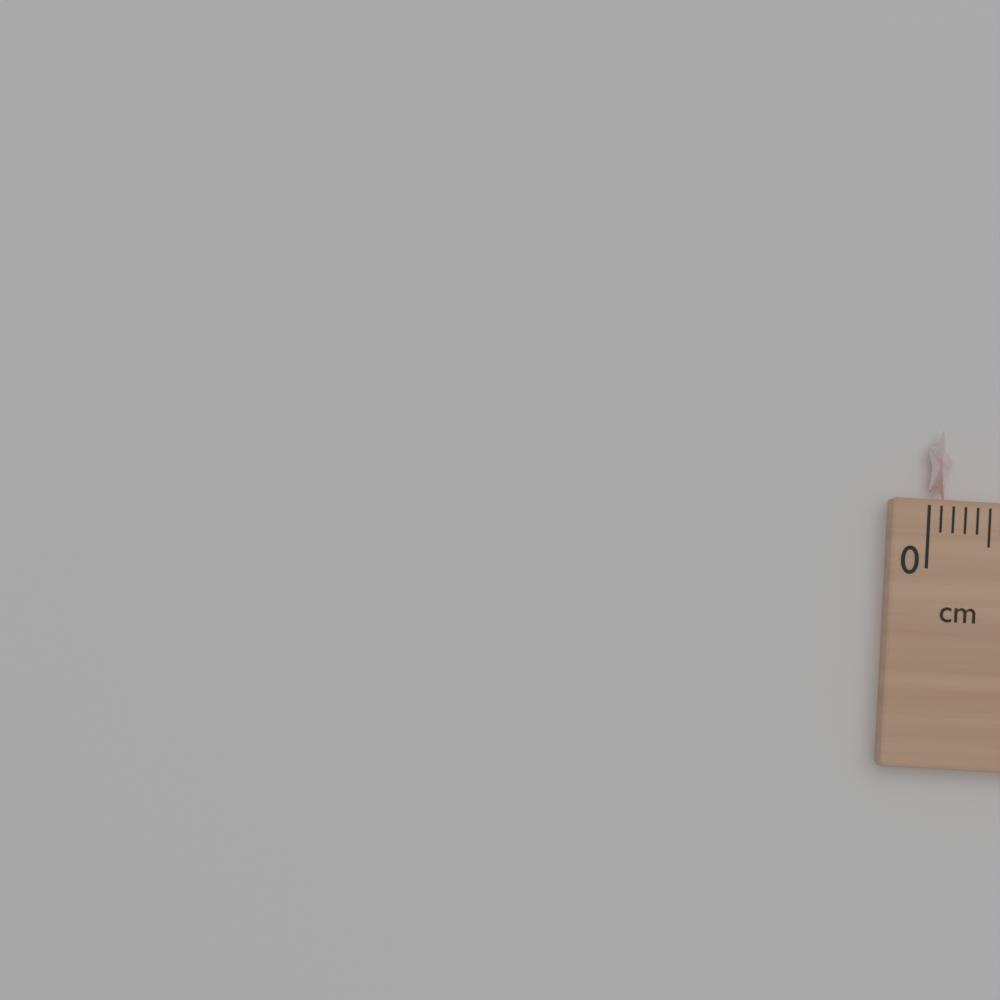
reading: 0.2 cm
